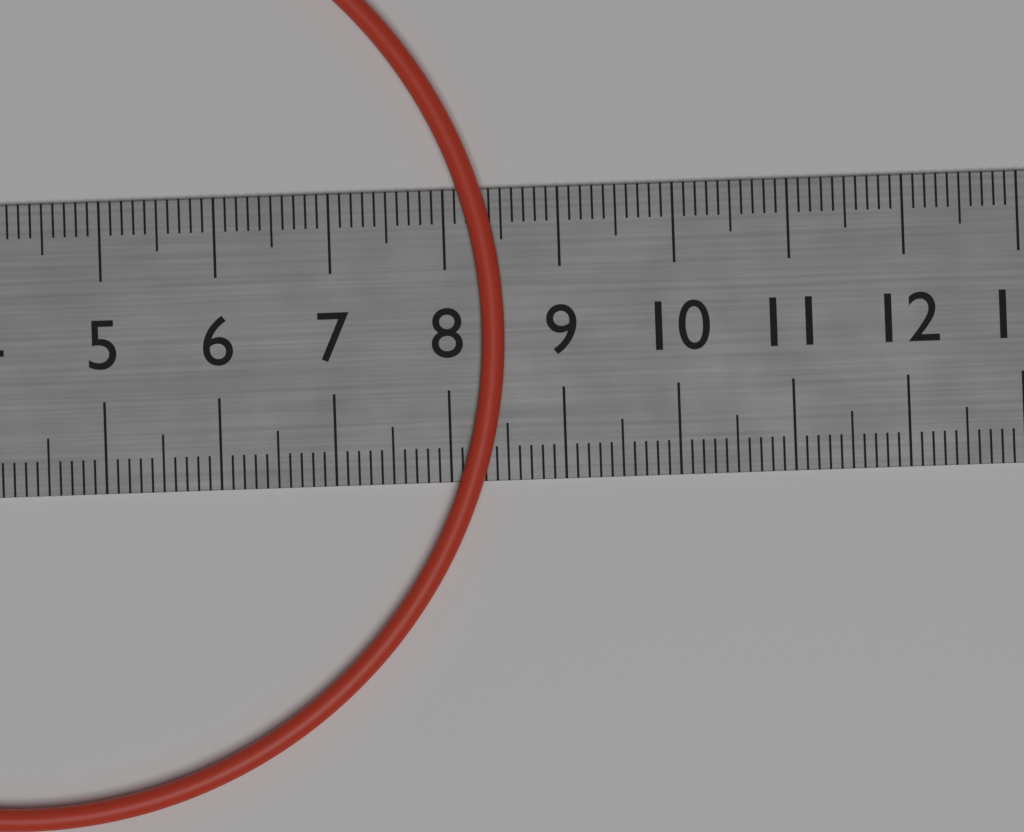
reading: 8.5 cm
